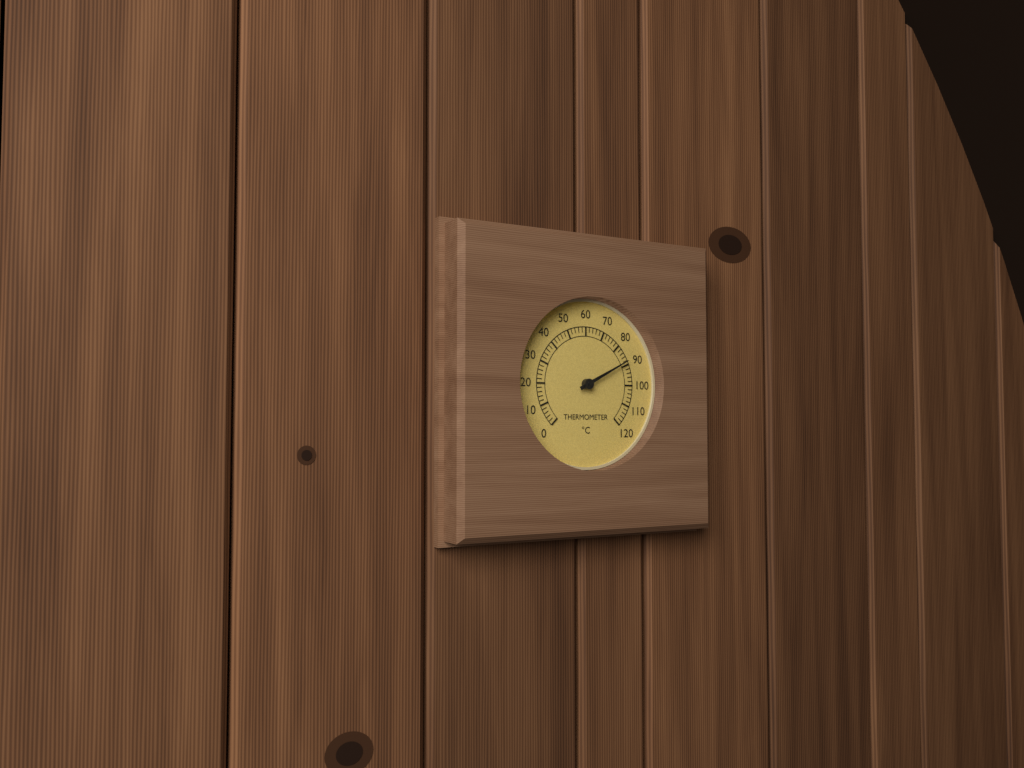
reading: 88 °C
